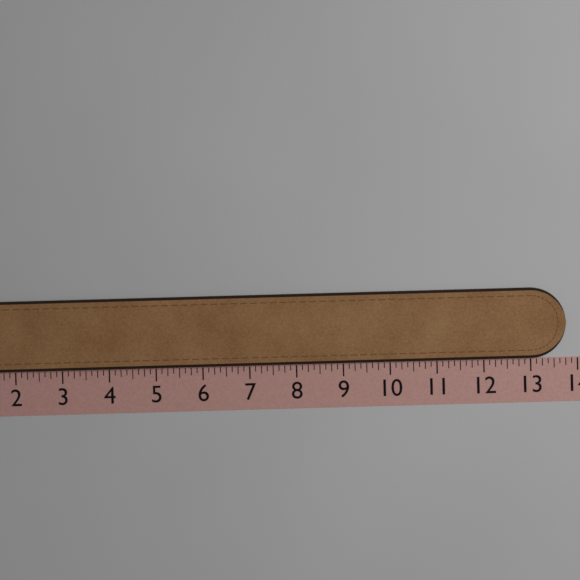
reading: 13.750 (no unit)
